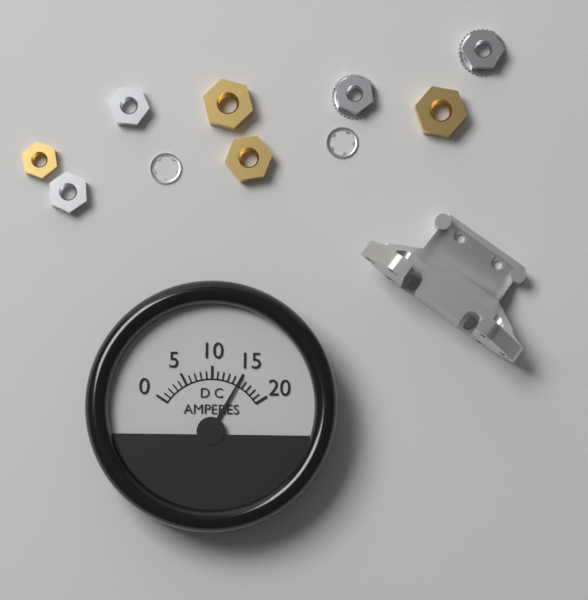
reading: 15 A
